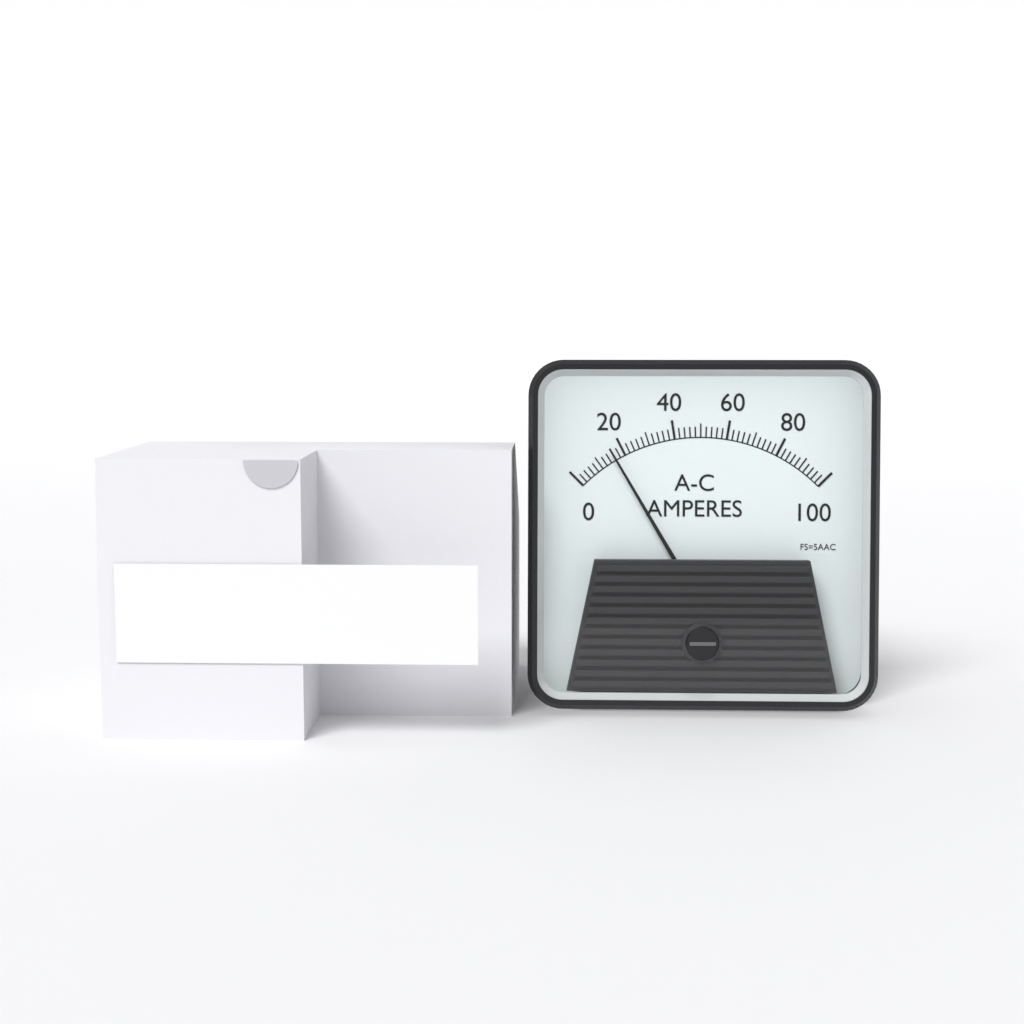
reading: 16 A
